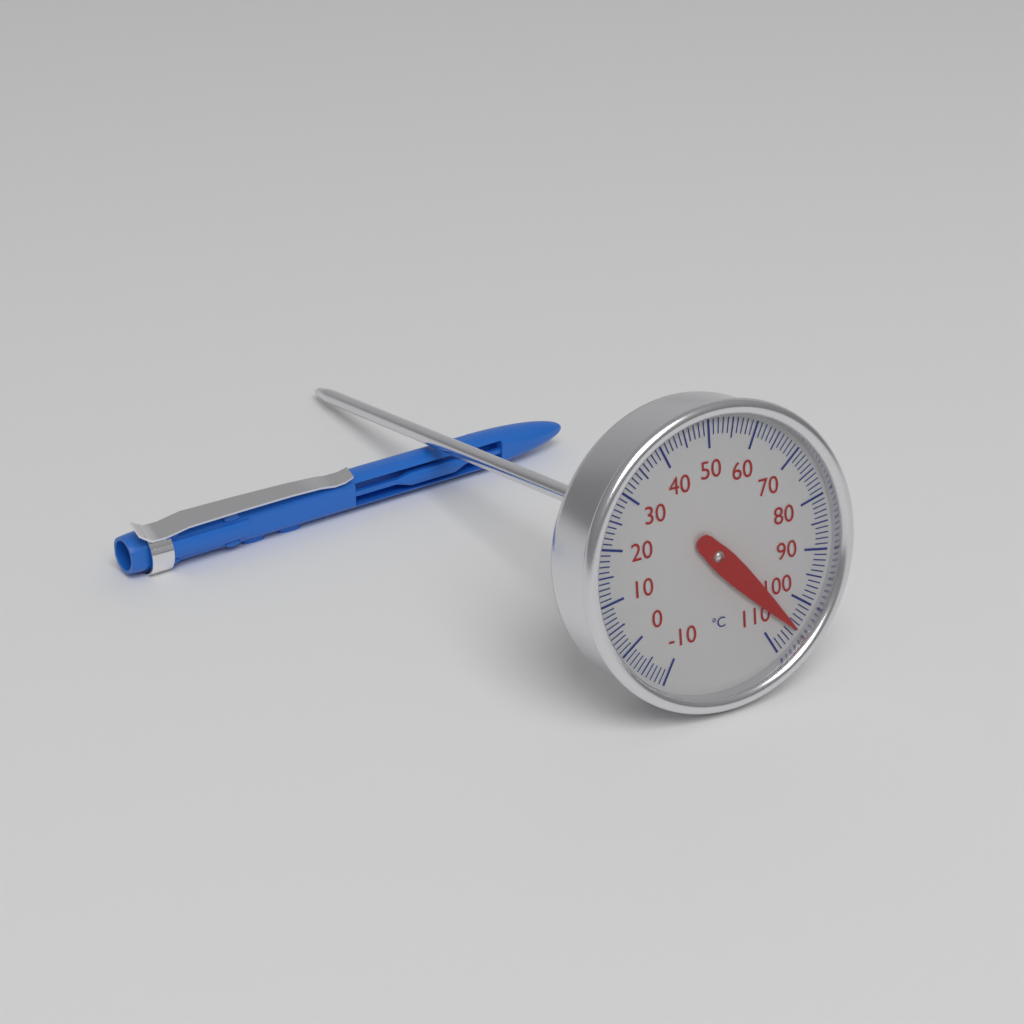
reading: 105 °C
